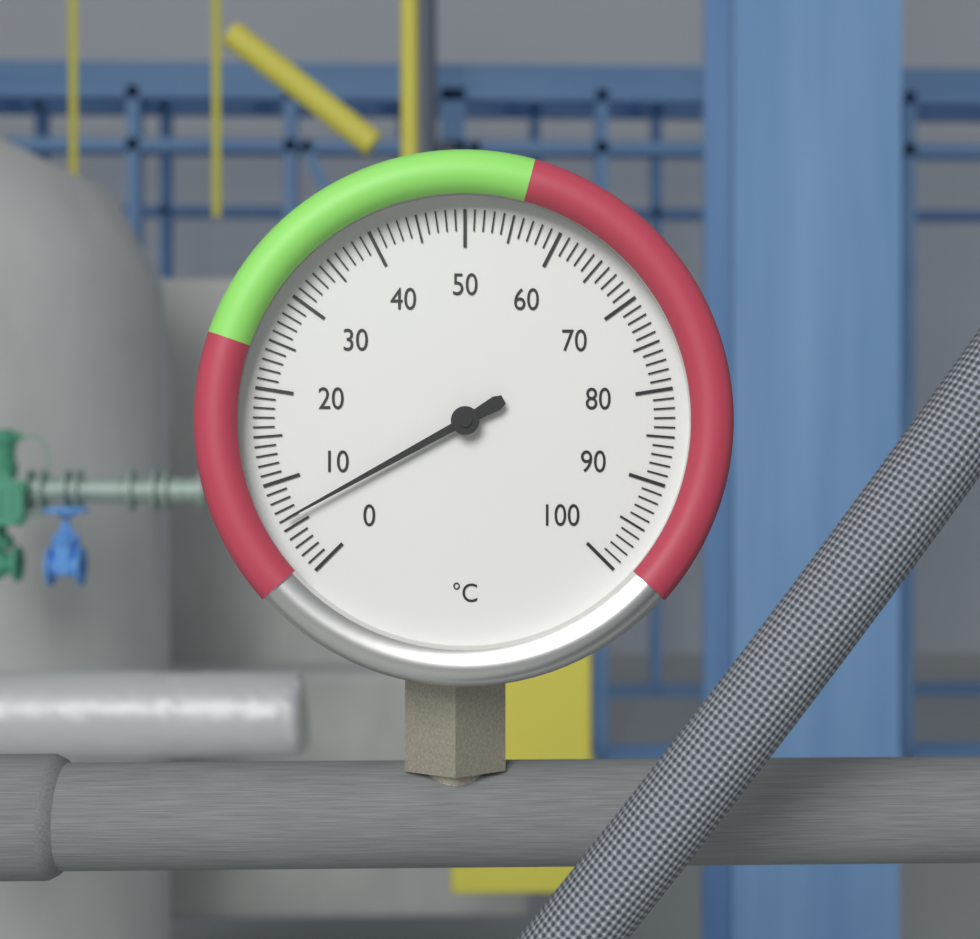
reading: 6 °C
